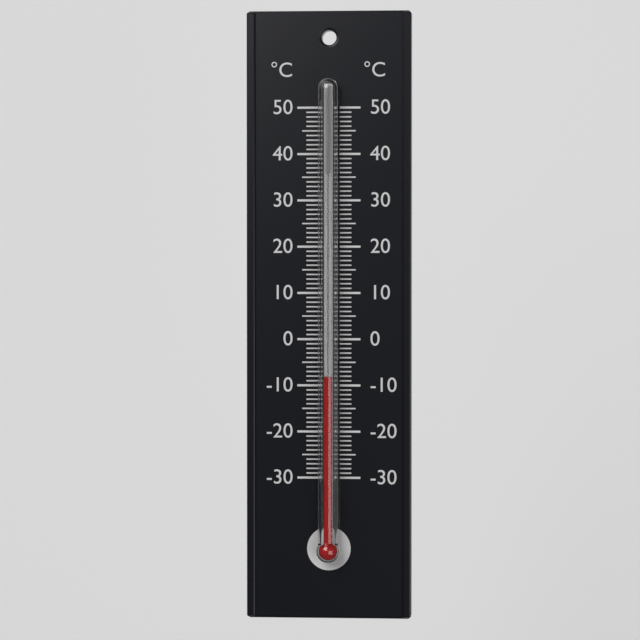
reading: -8 °C
